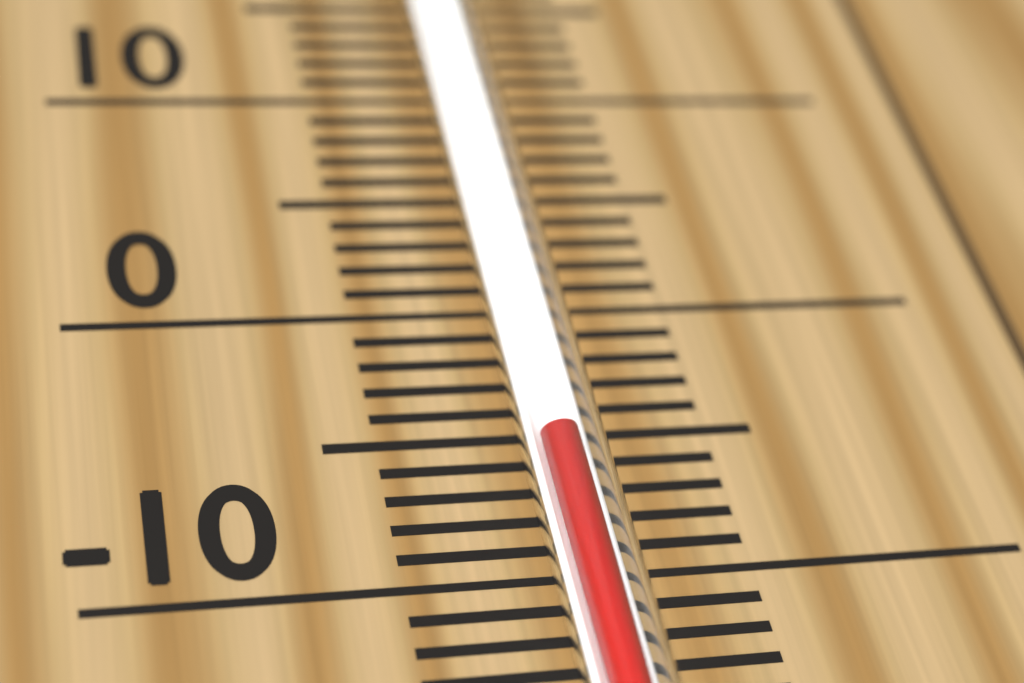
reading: -6 °C
